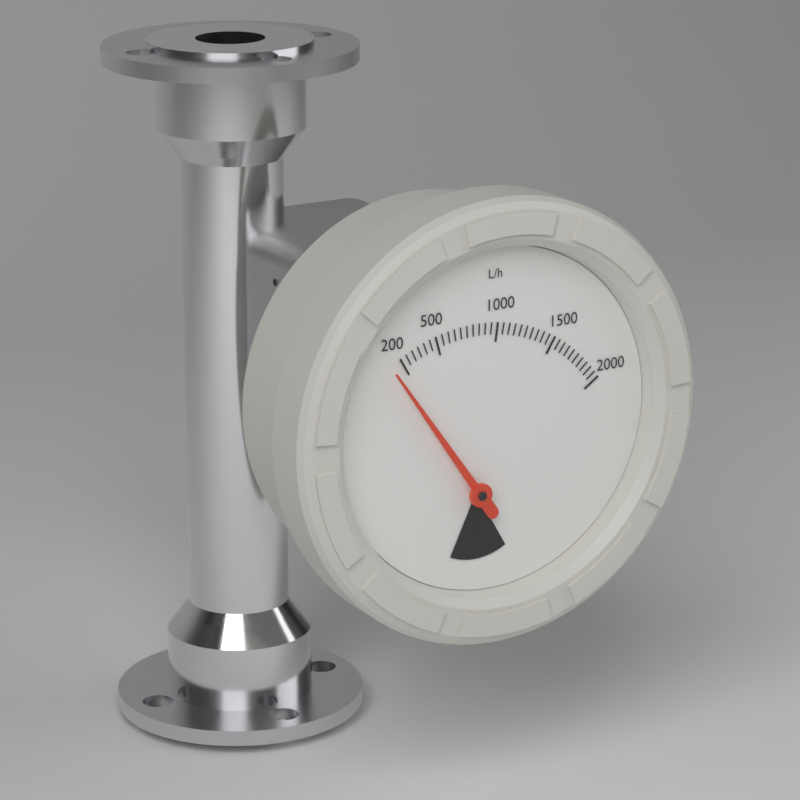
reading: 100 L/h
